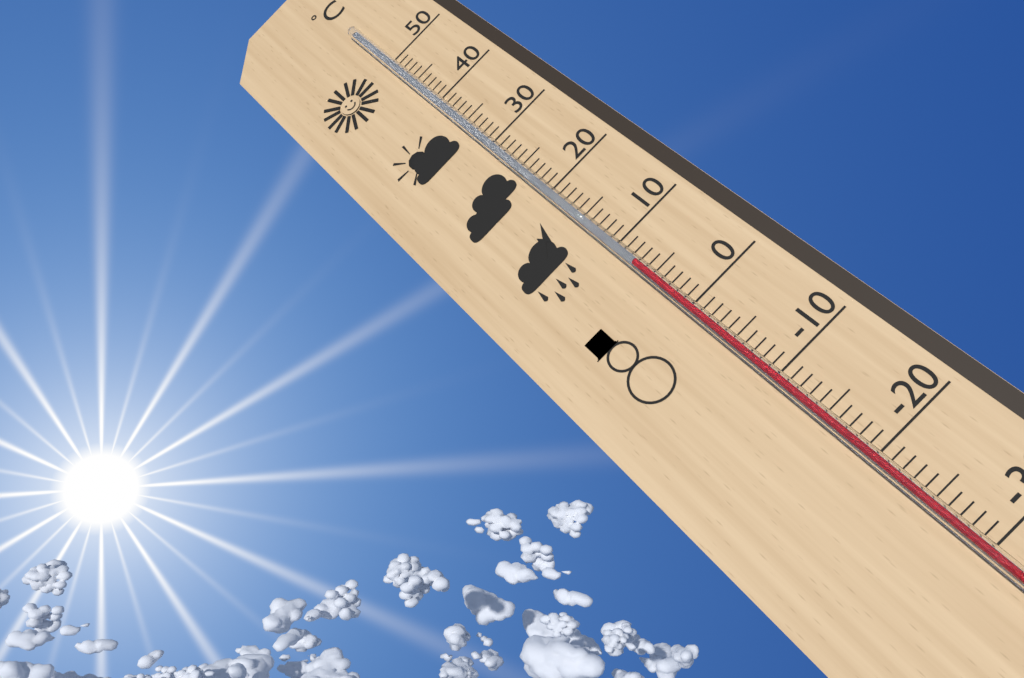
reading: 7 °C
